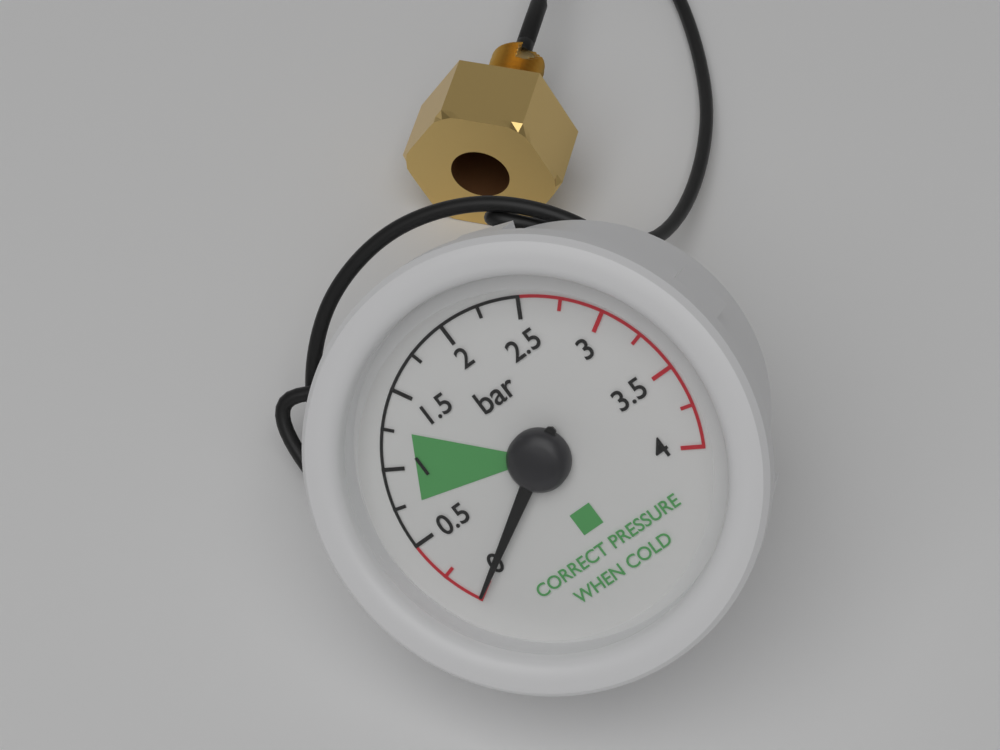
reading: 0.00 bar
